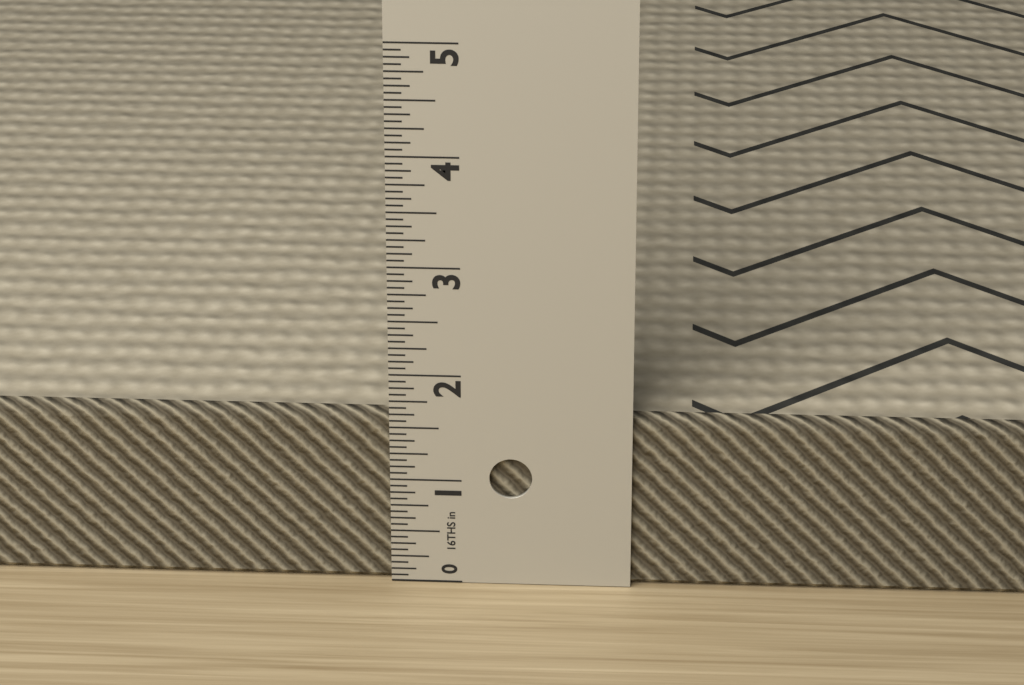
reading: 1.6250 in
